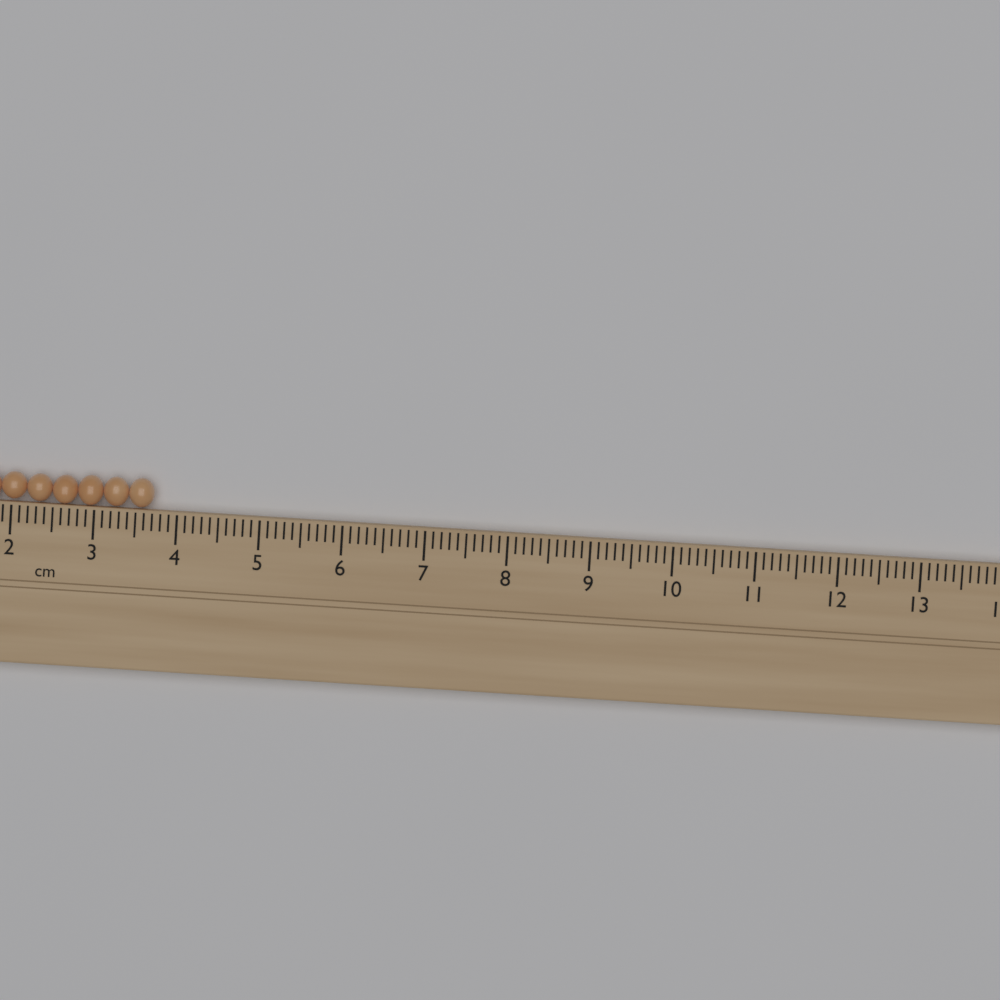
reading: 3.7 cm
